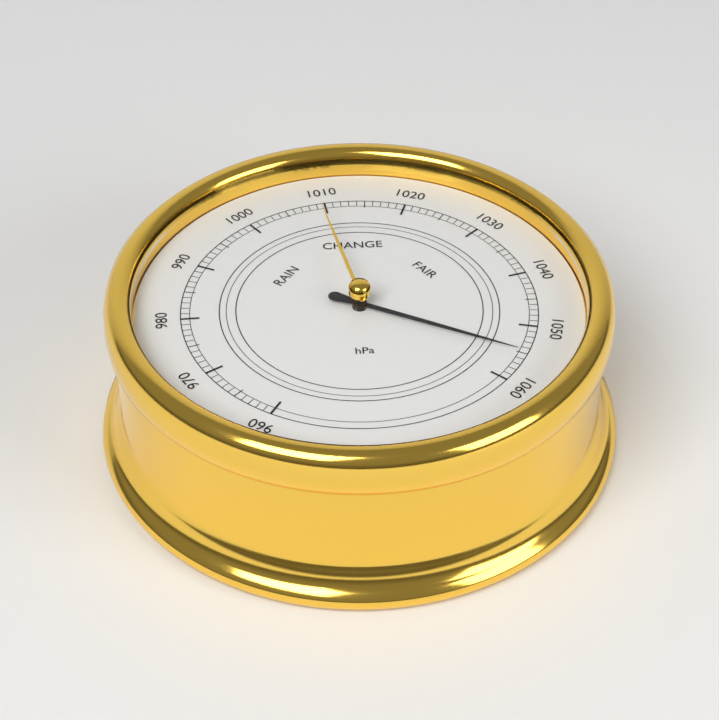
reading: 1055 hPa
